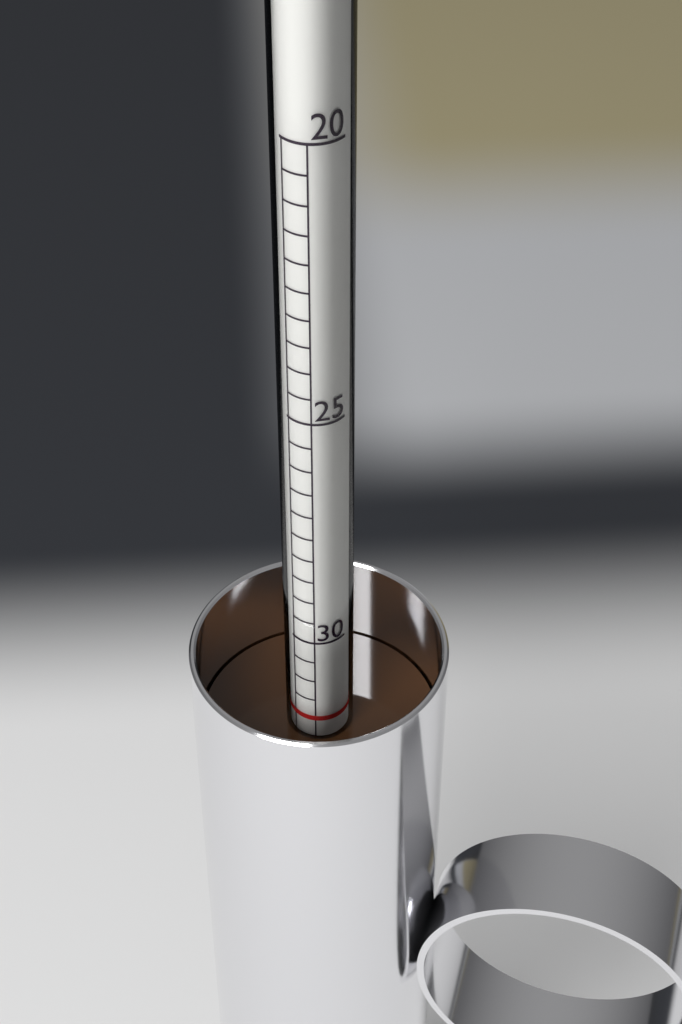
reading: 32.5 (no unit)
